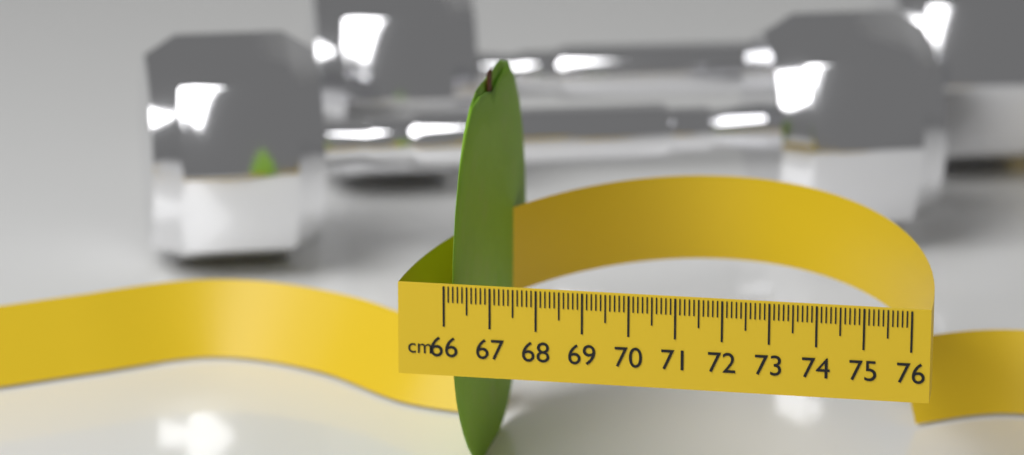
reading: 66.3 cm
